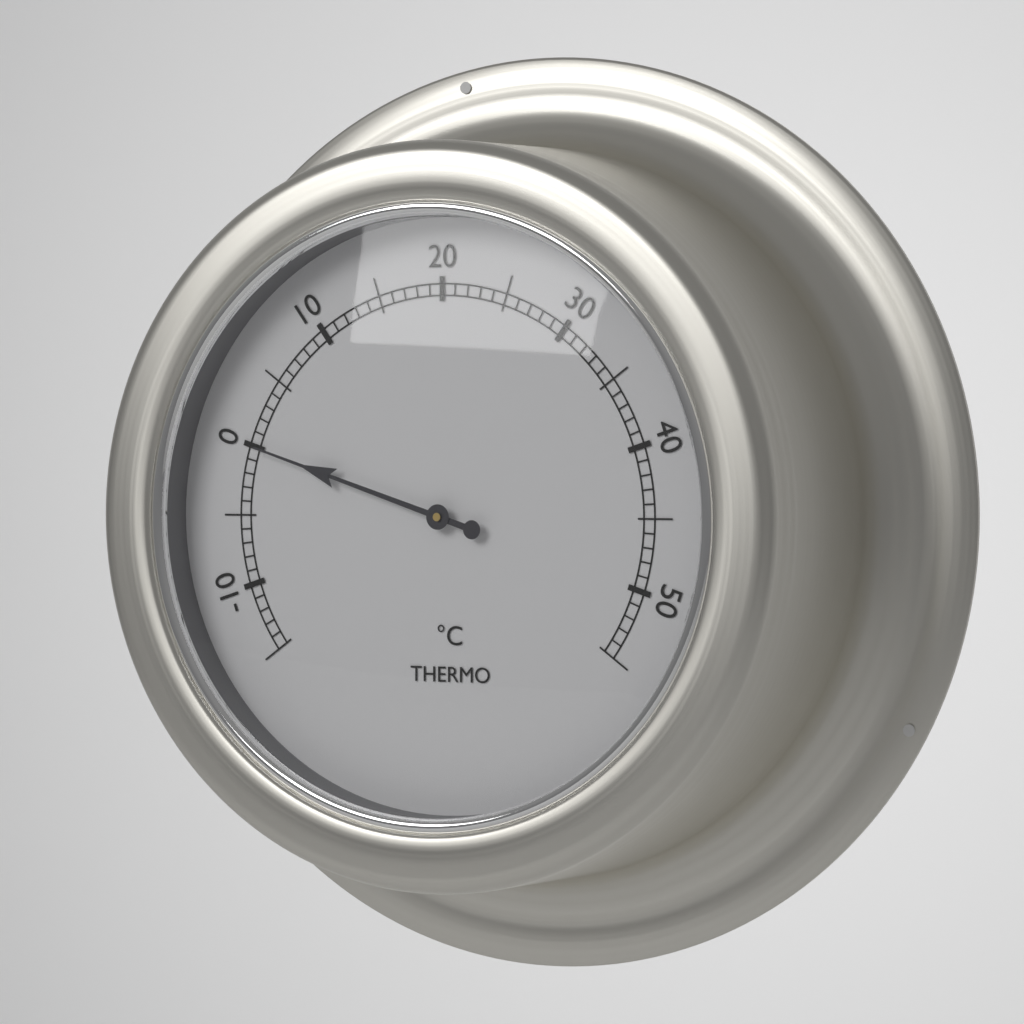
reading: 0 °C
